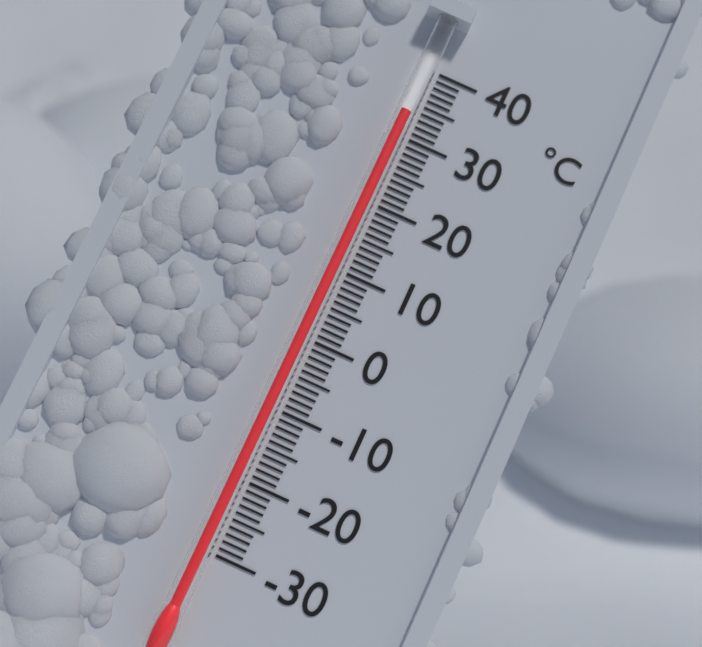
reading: 33 °C
